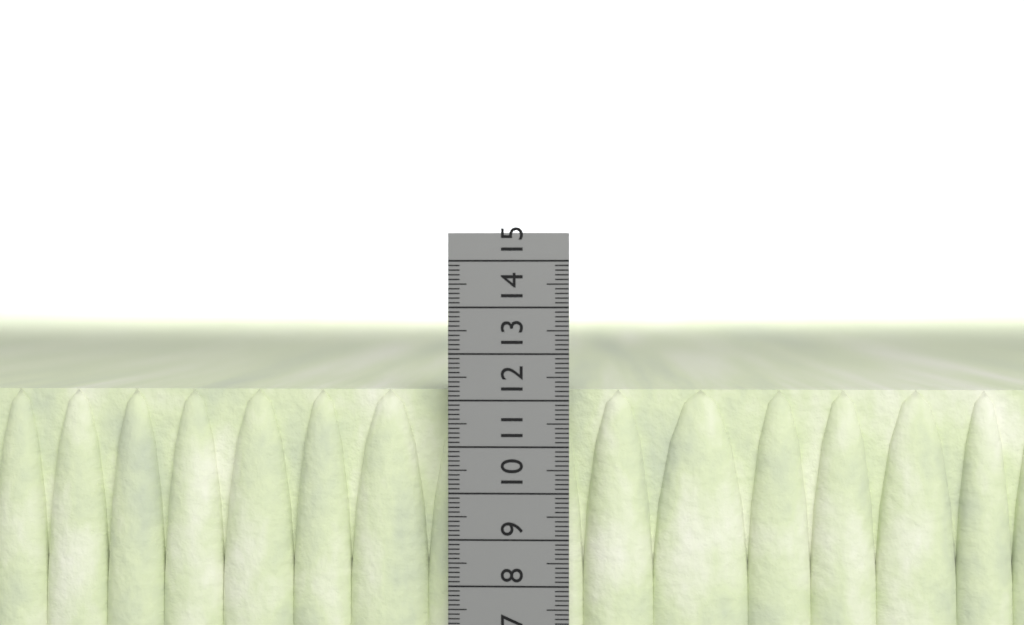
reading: 12.2 cm
